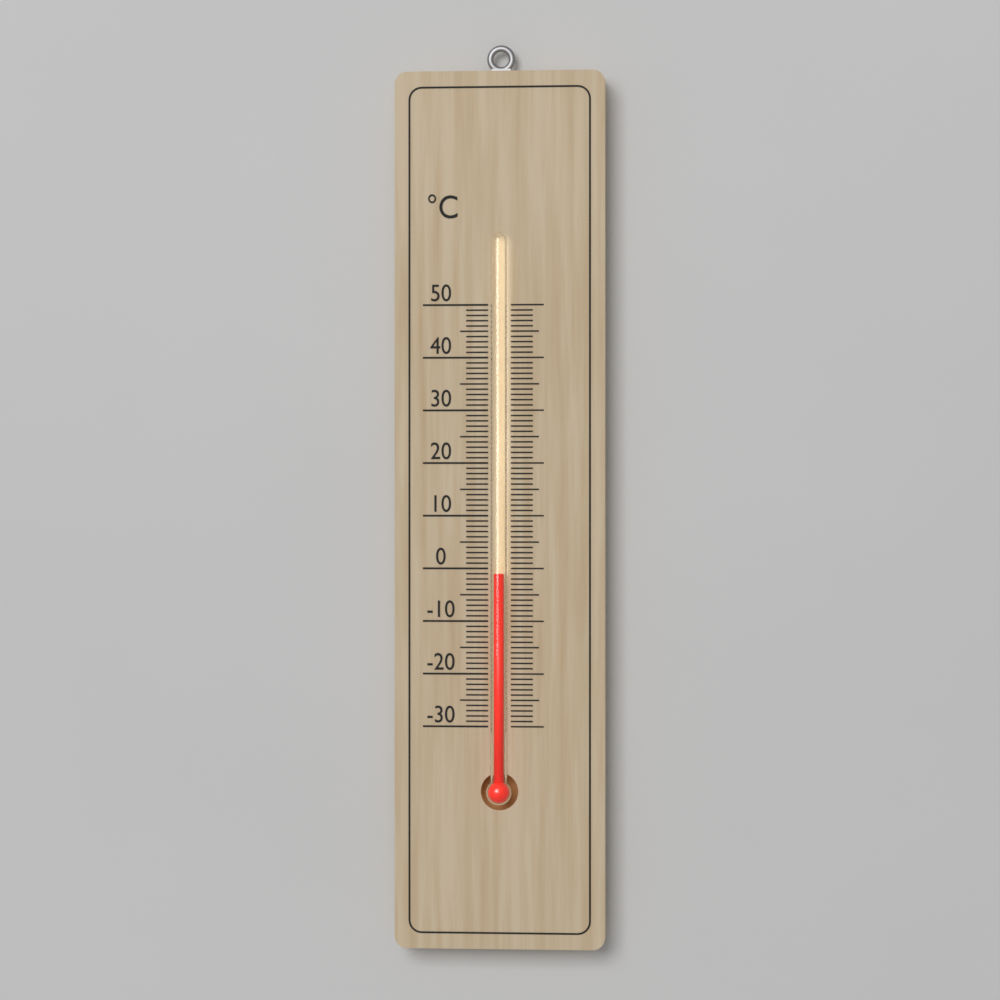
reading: -1 °C
